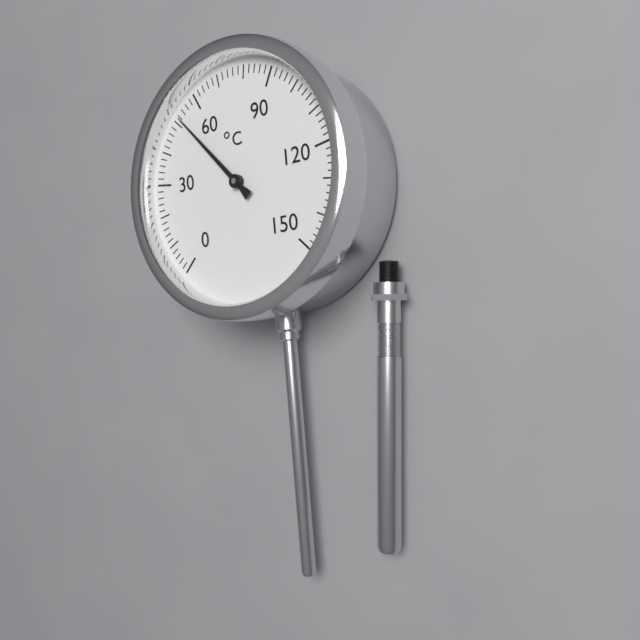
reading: 52 °C
